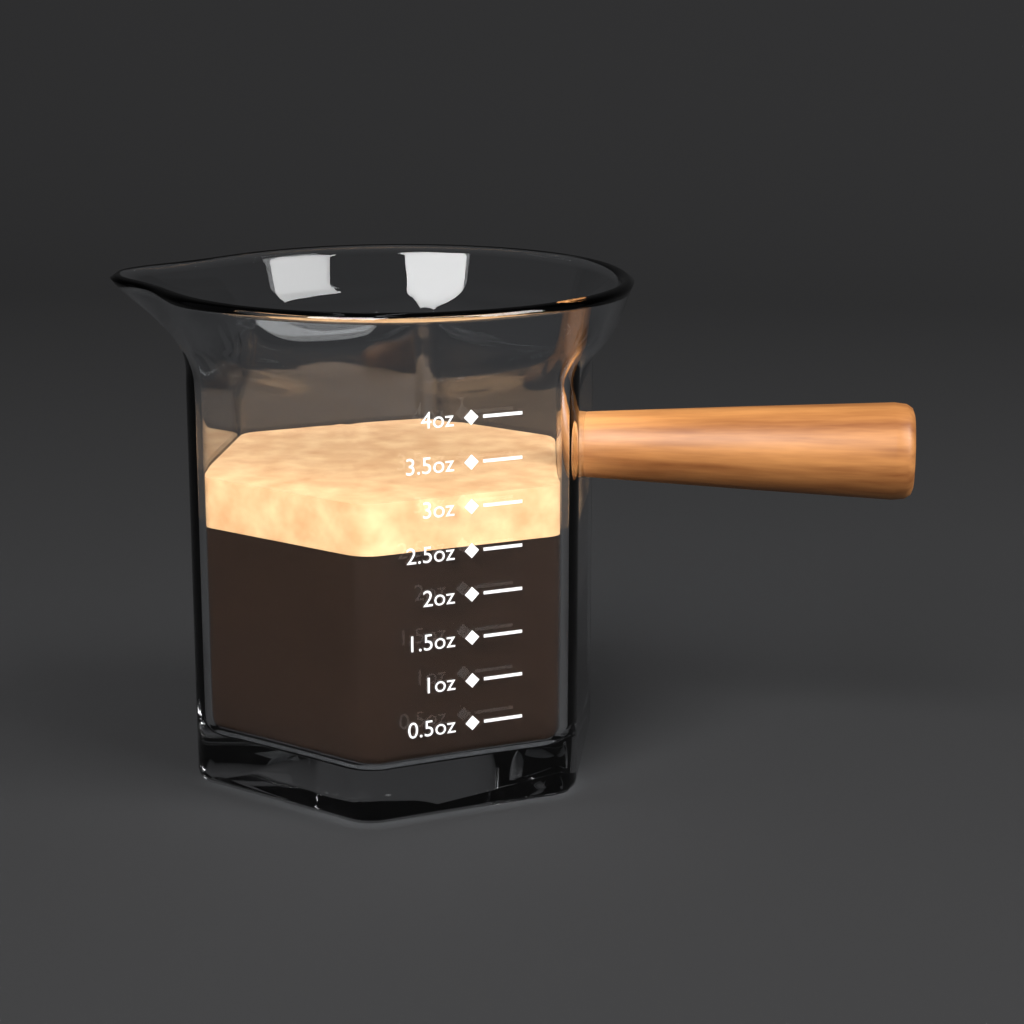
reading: 3.1 oz
